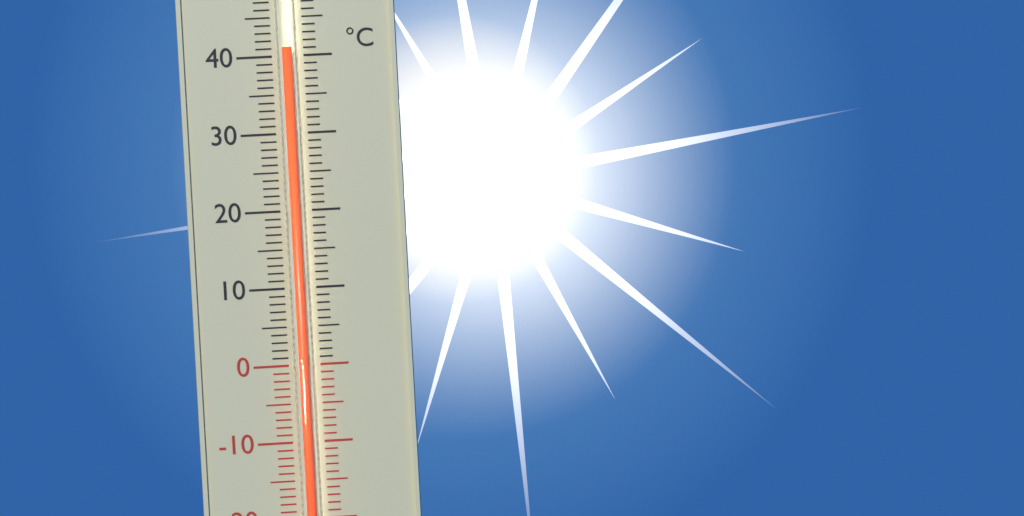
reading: 41 °C
